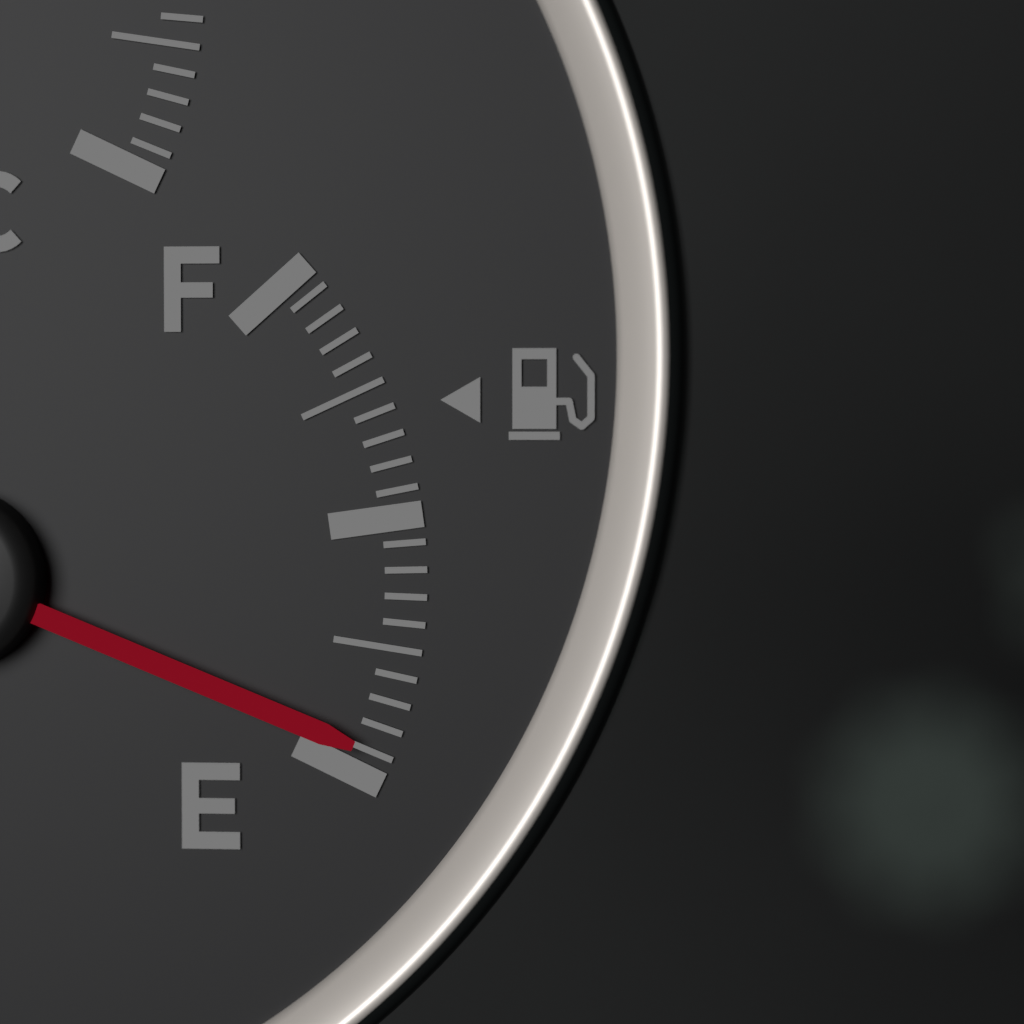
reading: 0.05 (no unit)
